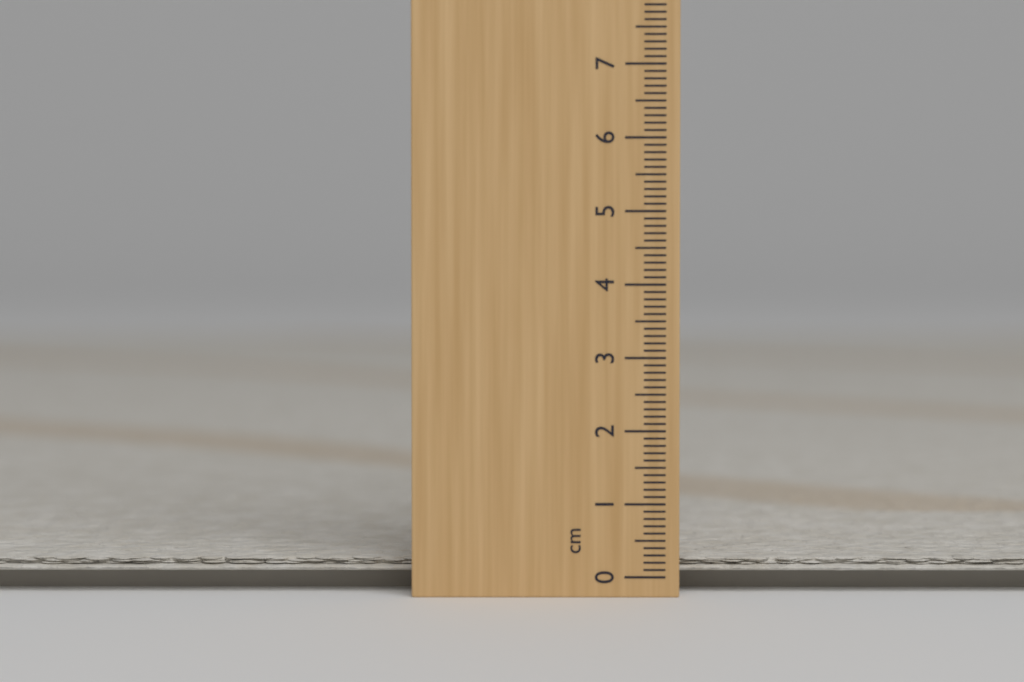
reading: 0.2 cm
